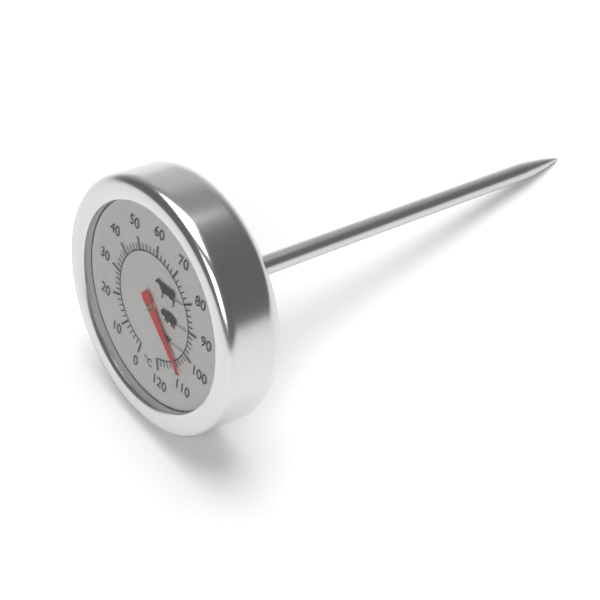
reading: 108 °C
